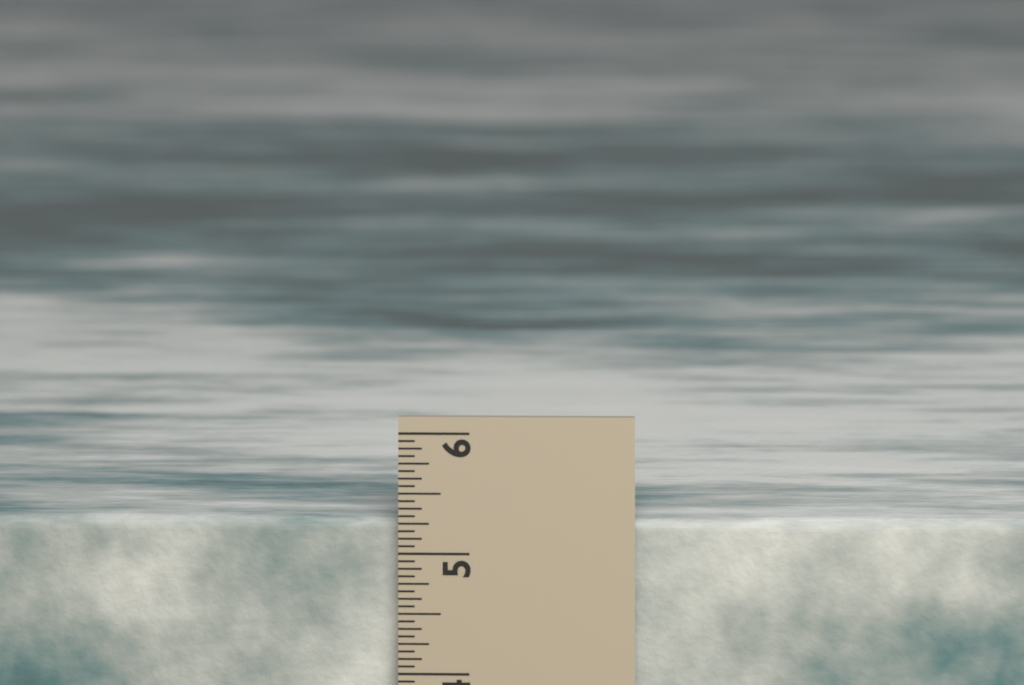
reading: 5.2500 in
